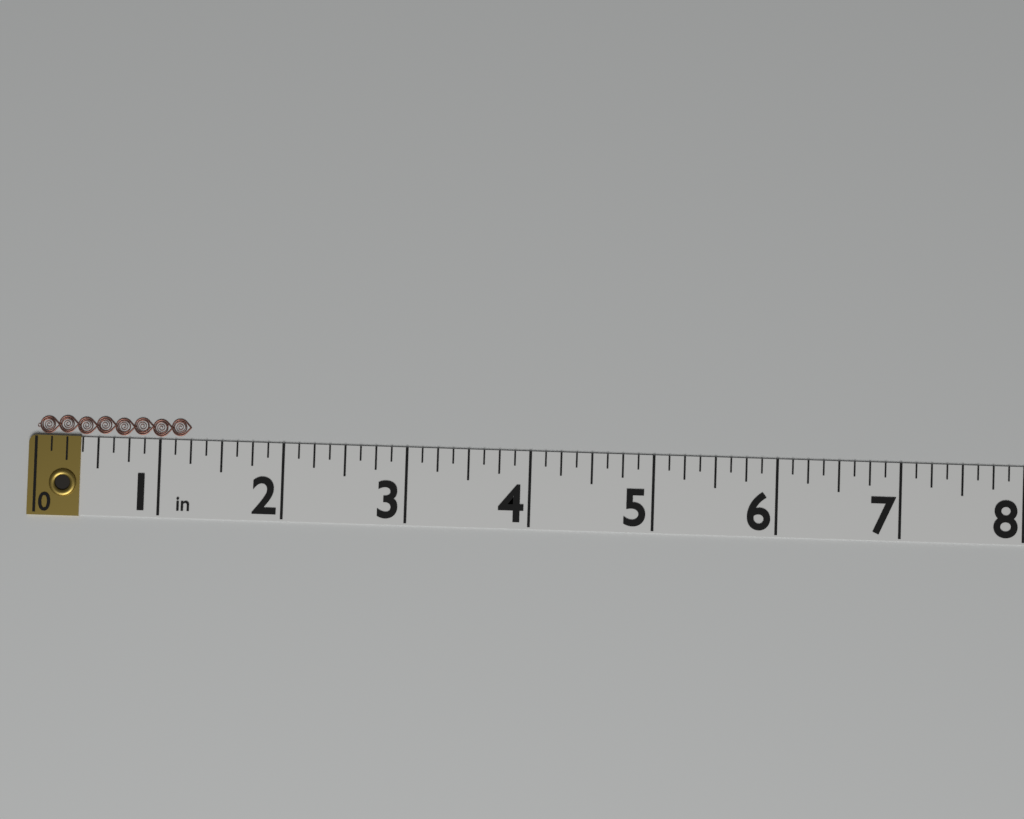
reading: 1.250 in
